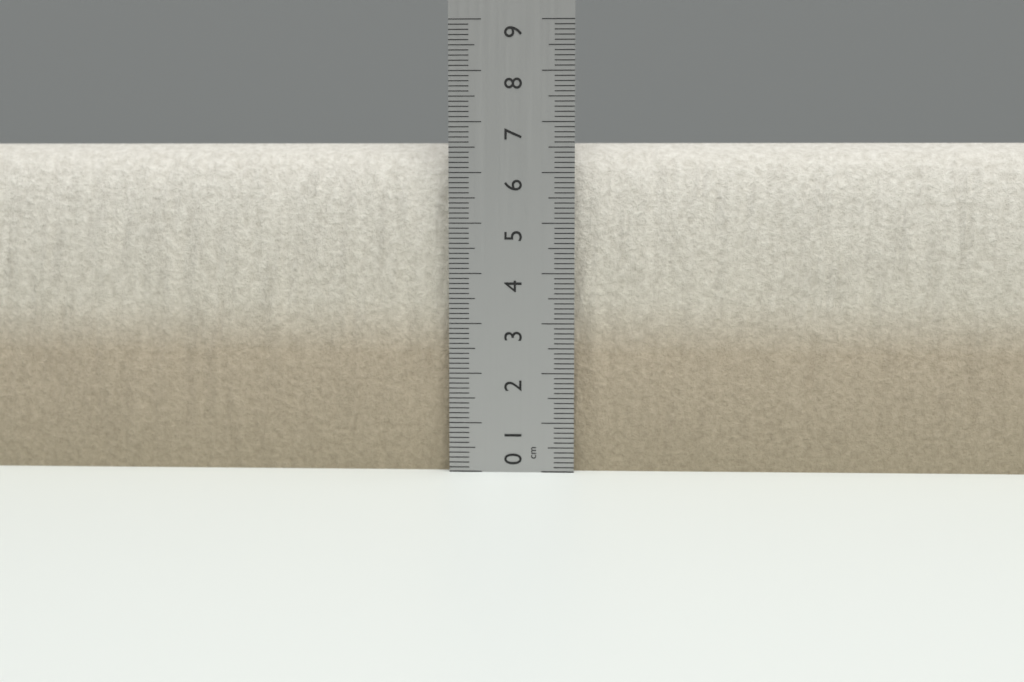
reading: 6.6 cm
